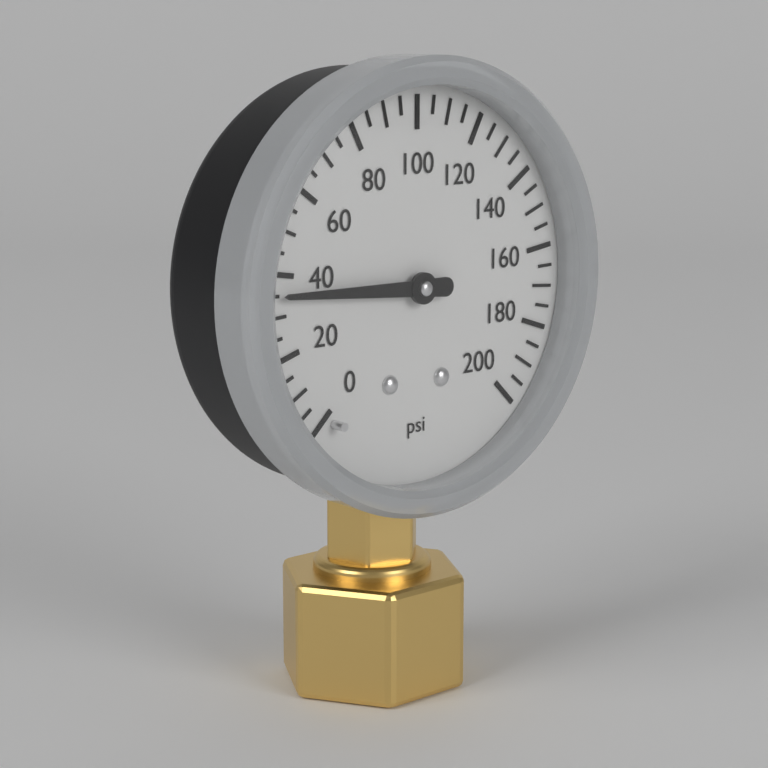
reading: 35 psi
